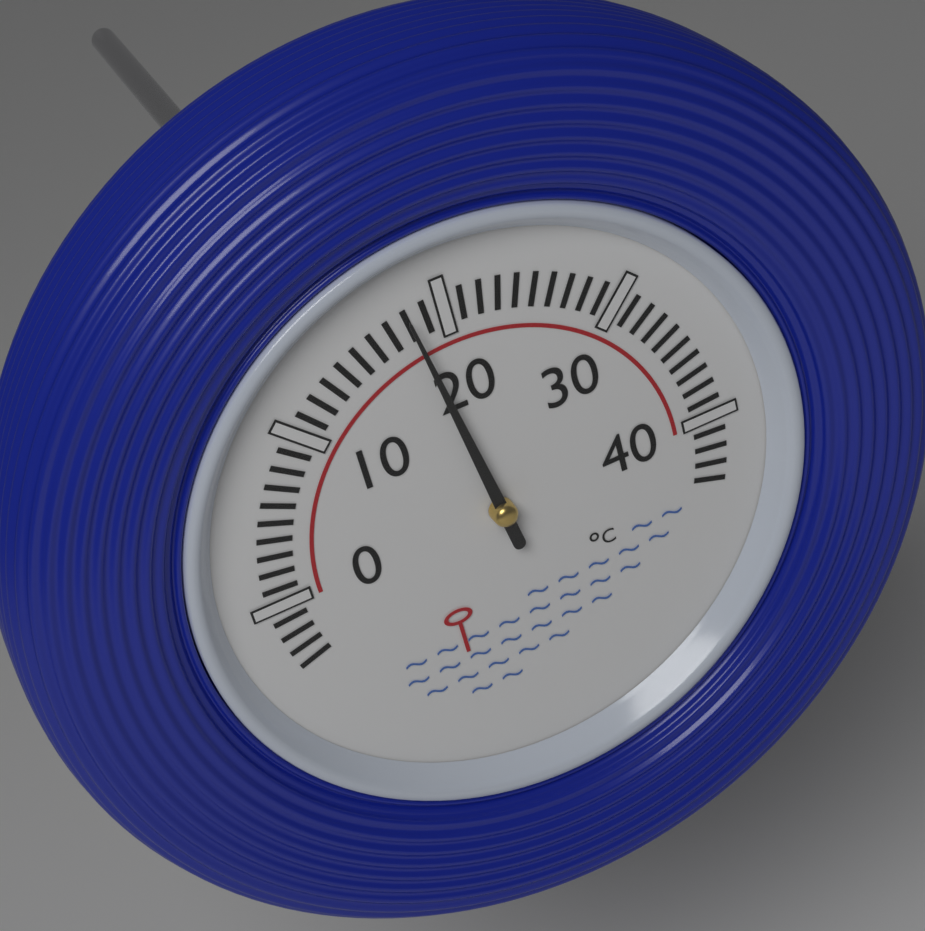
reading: 18 °C
